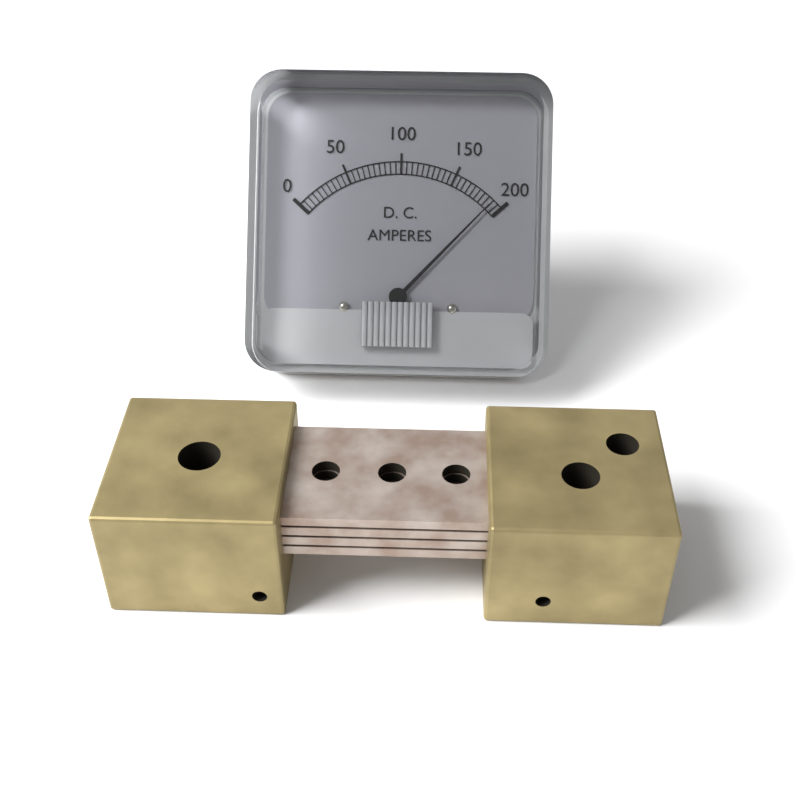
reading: 190 A
